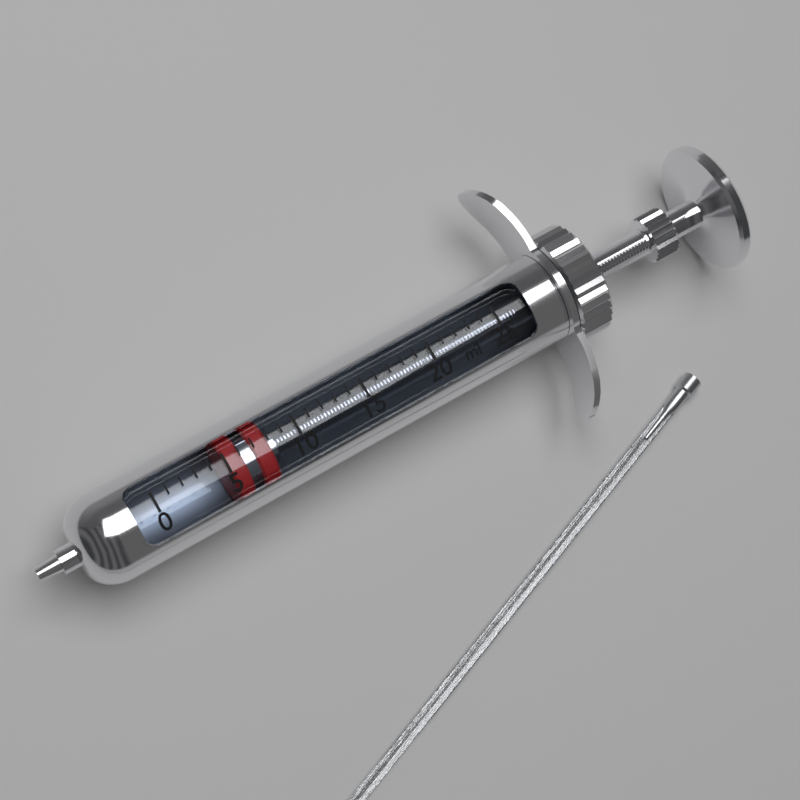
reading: 5 ml
